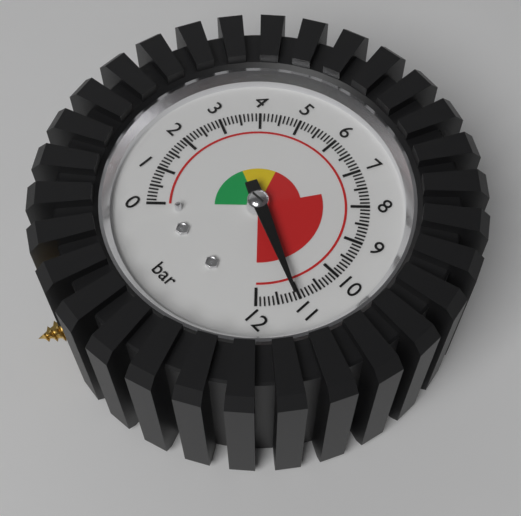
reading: 11.1 bar
